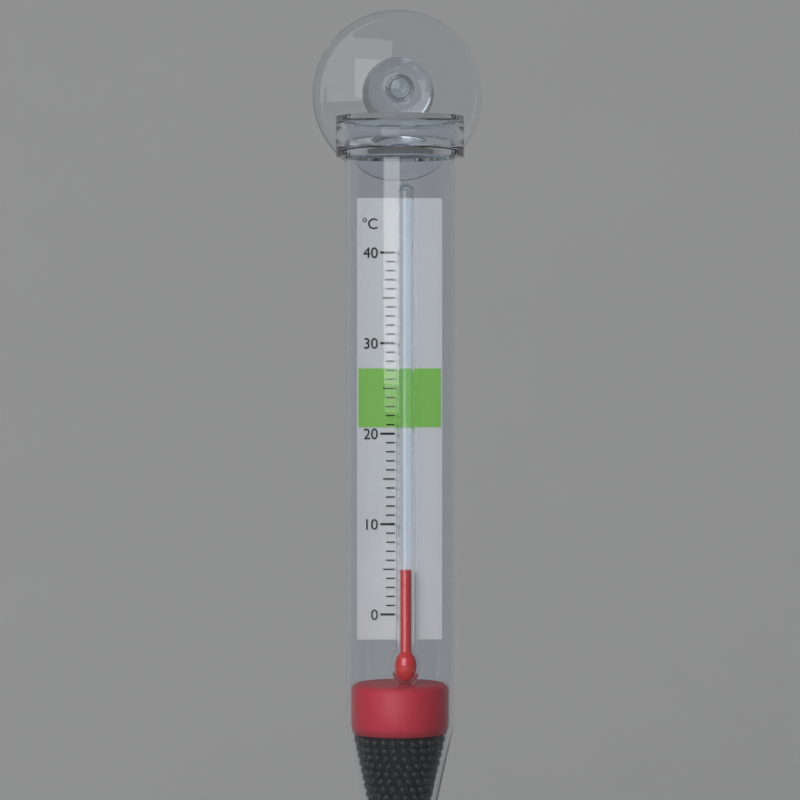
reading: 5 °C
